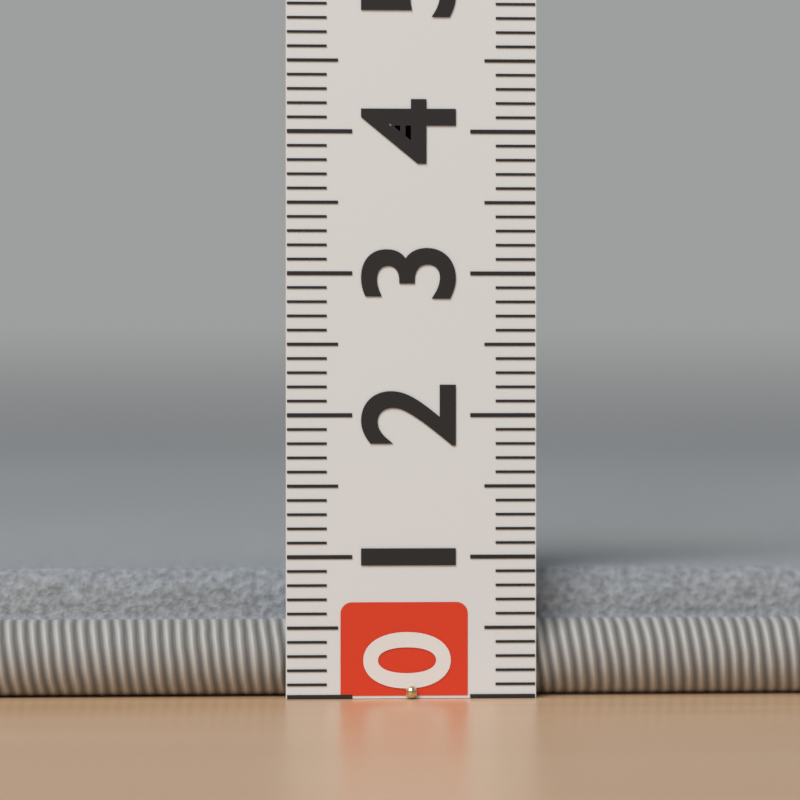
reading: 0.9 (no unit)
